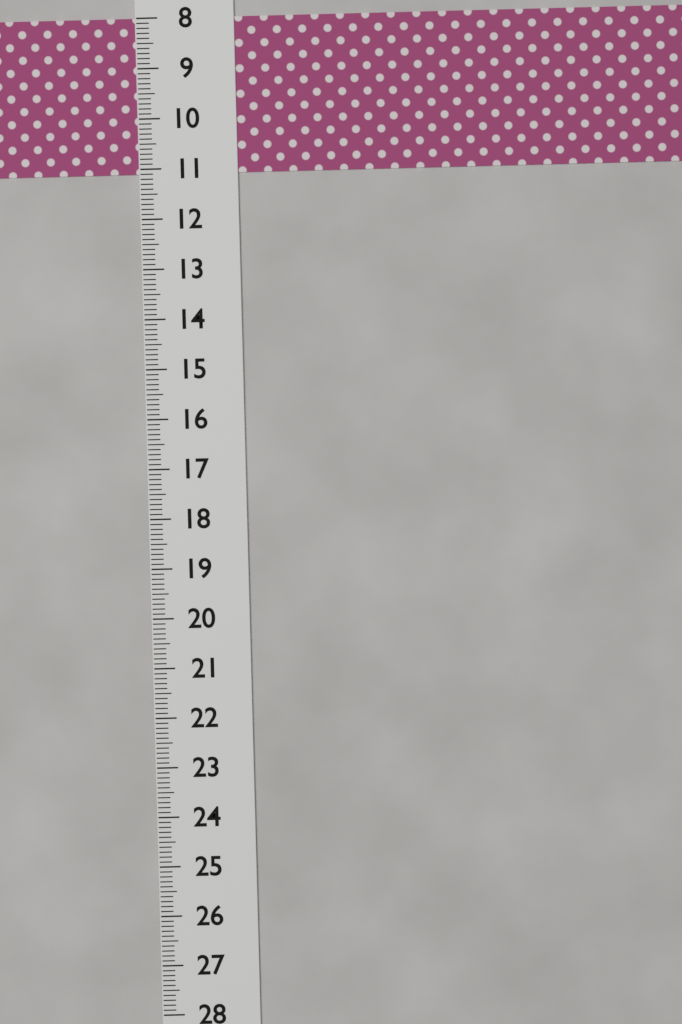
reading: 11.1 (no unit)
